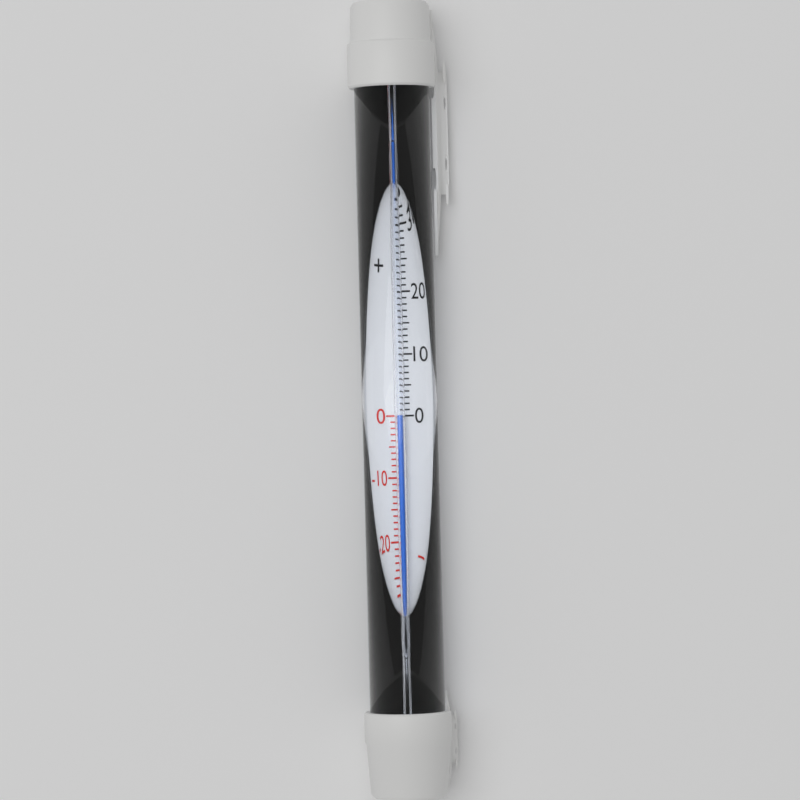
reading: 0 °C
